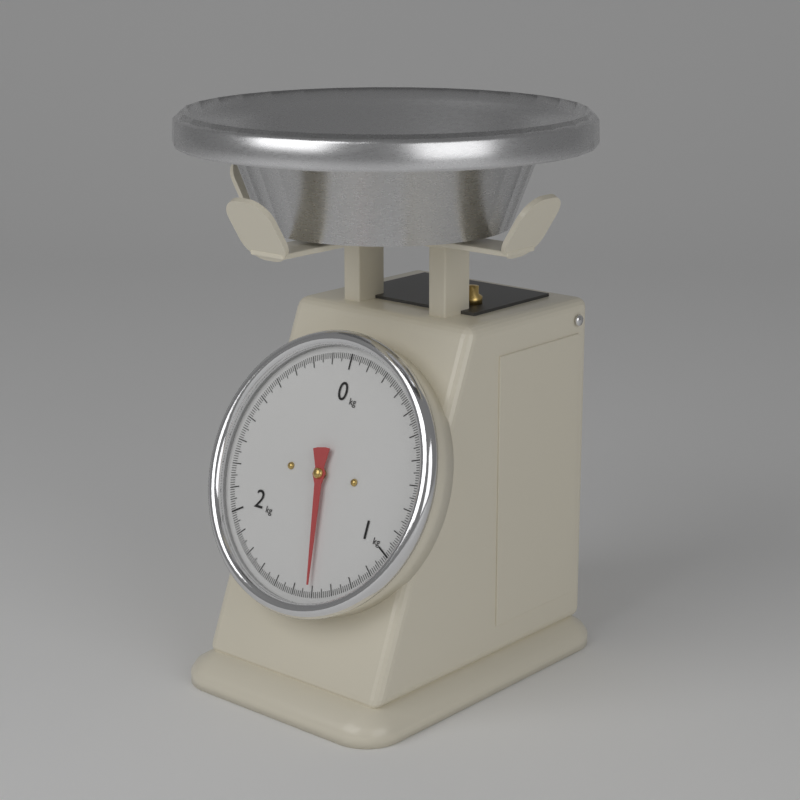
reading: 1.41 kg
